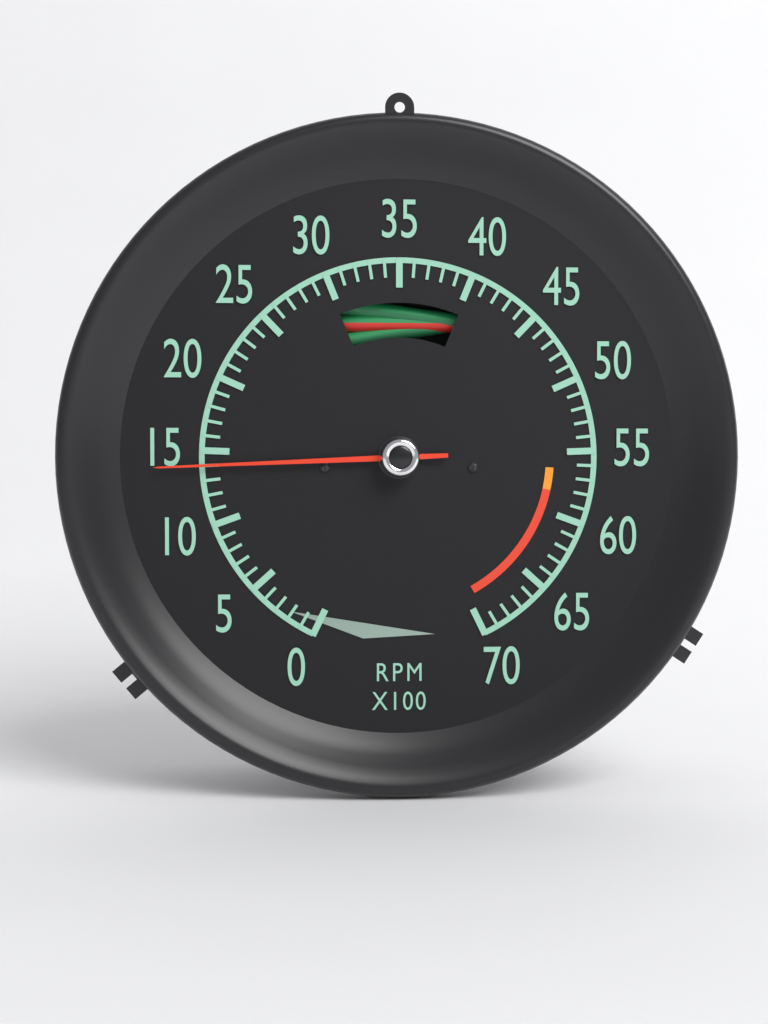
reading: 14 RPM x100
